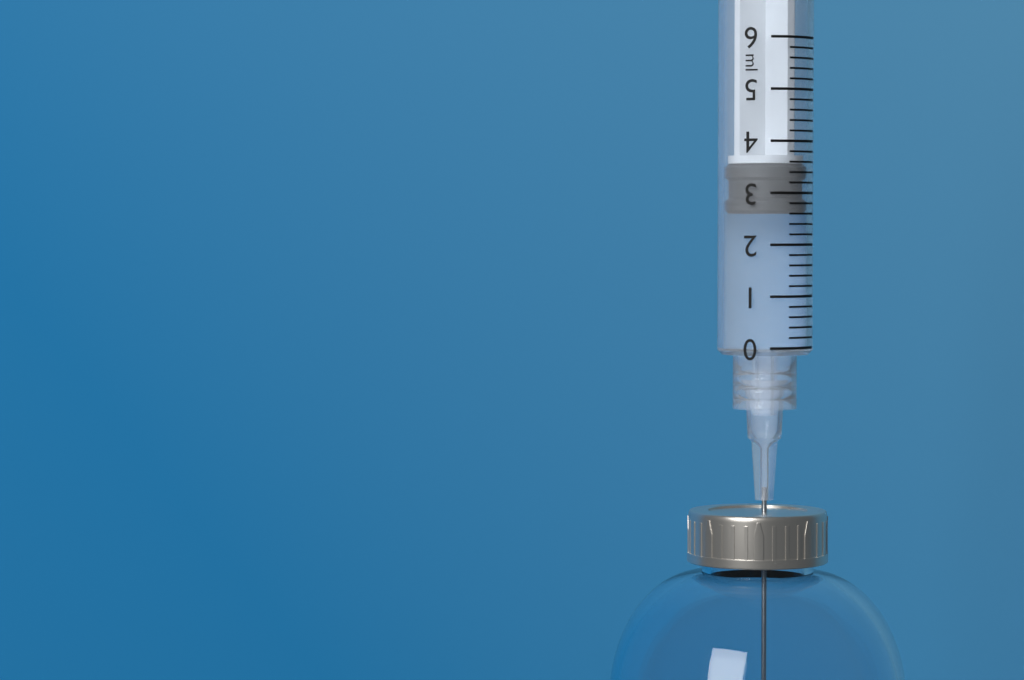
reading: 2.6 ml
